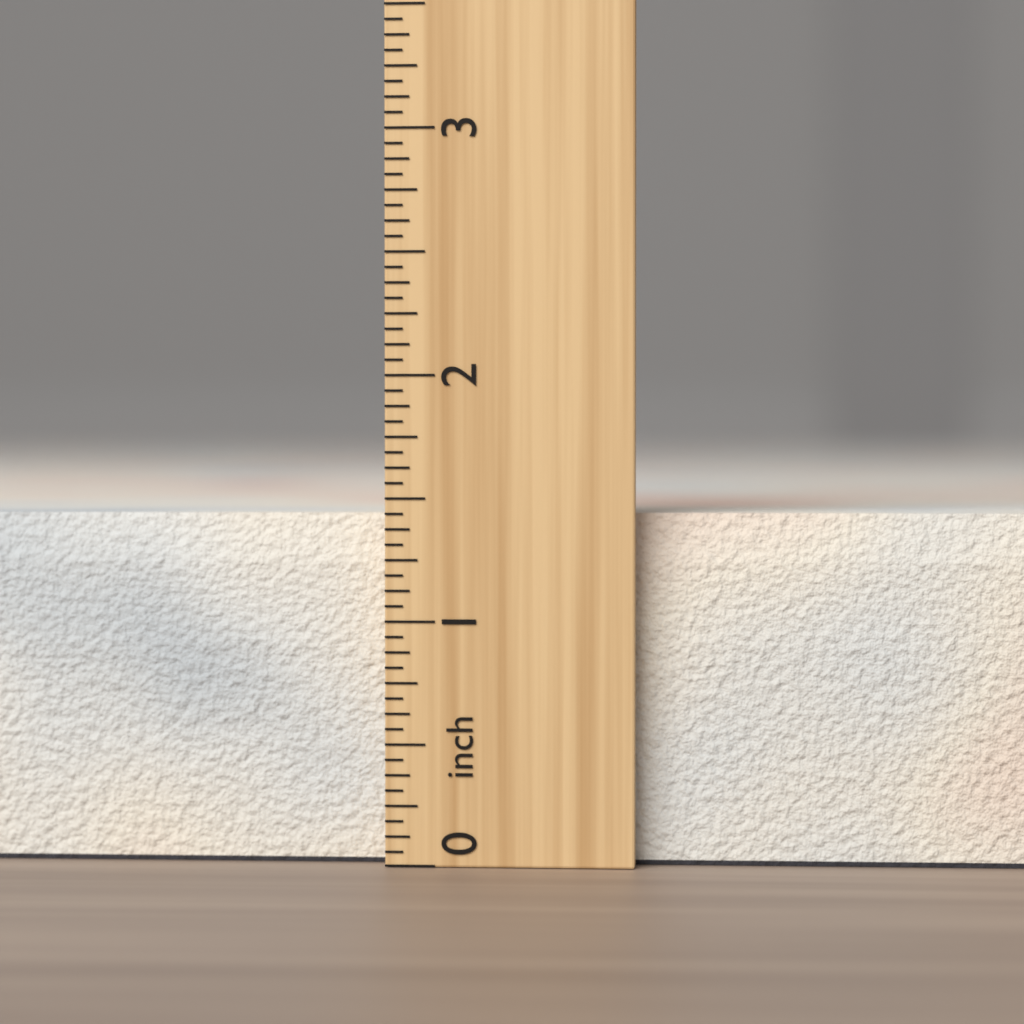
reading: 1.4375 inch
